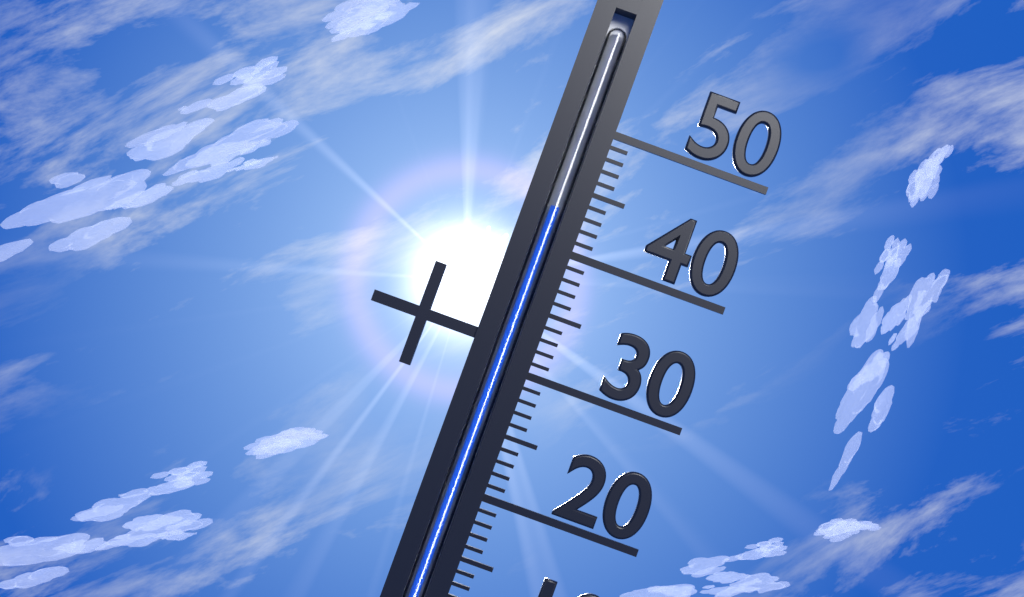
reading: 43 °C
